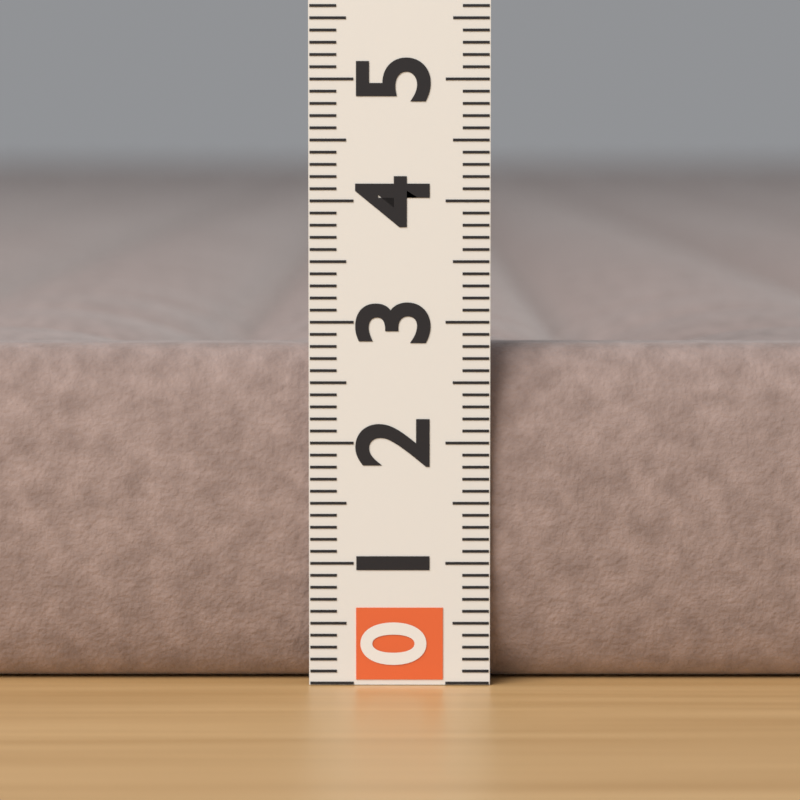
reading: 2.8 (no unit)
